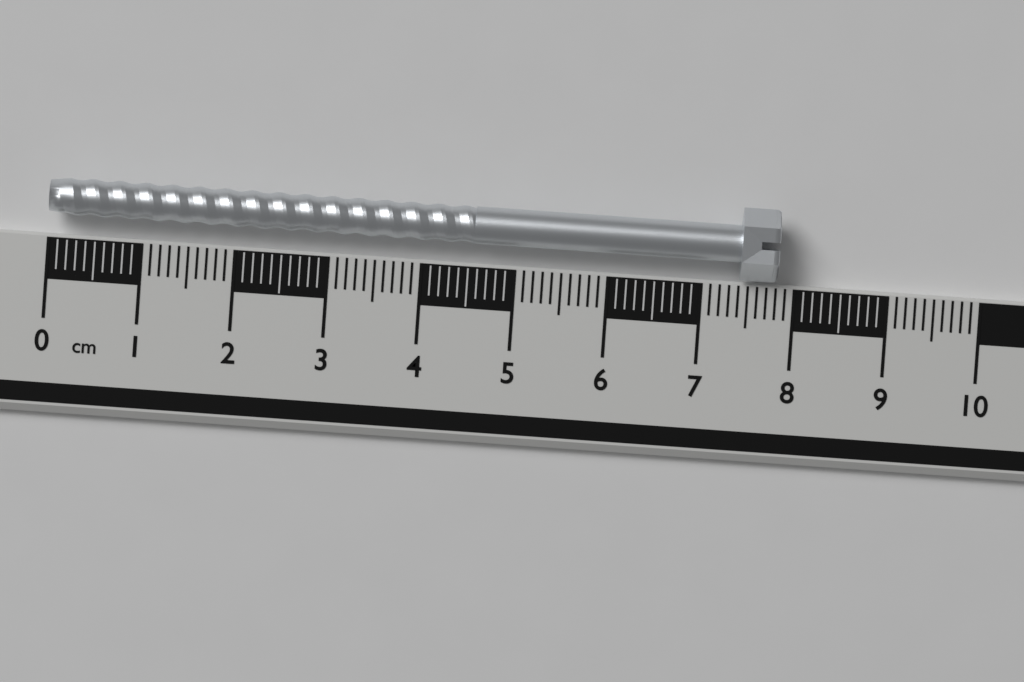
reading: 7.8 cm
